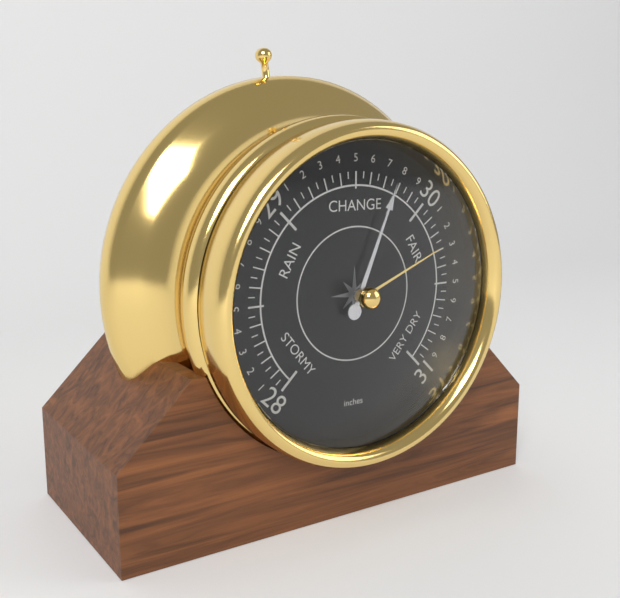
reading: 29.75 inches
